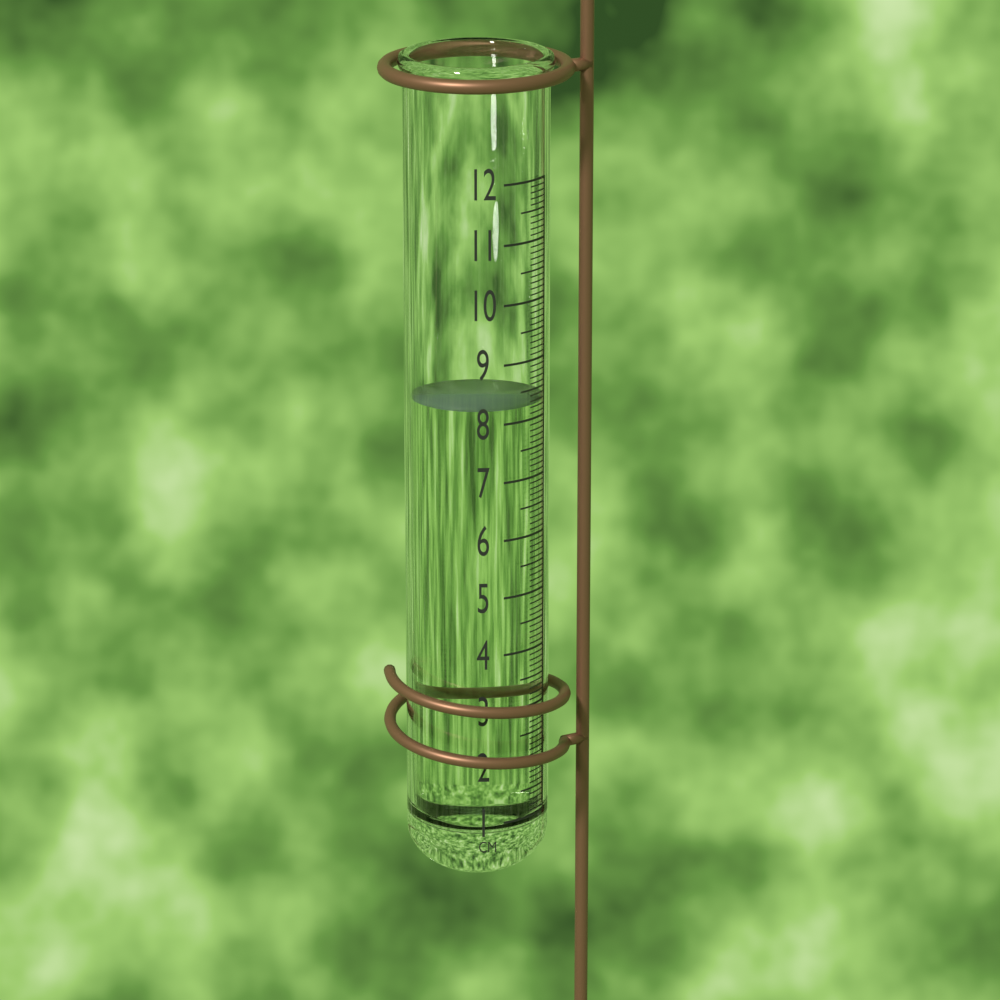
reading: 8.3 cm
